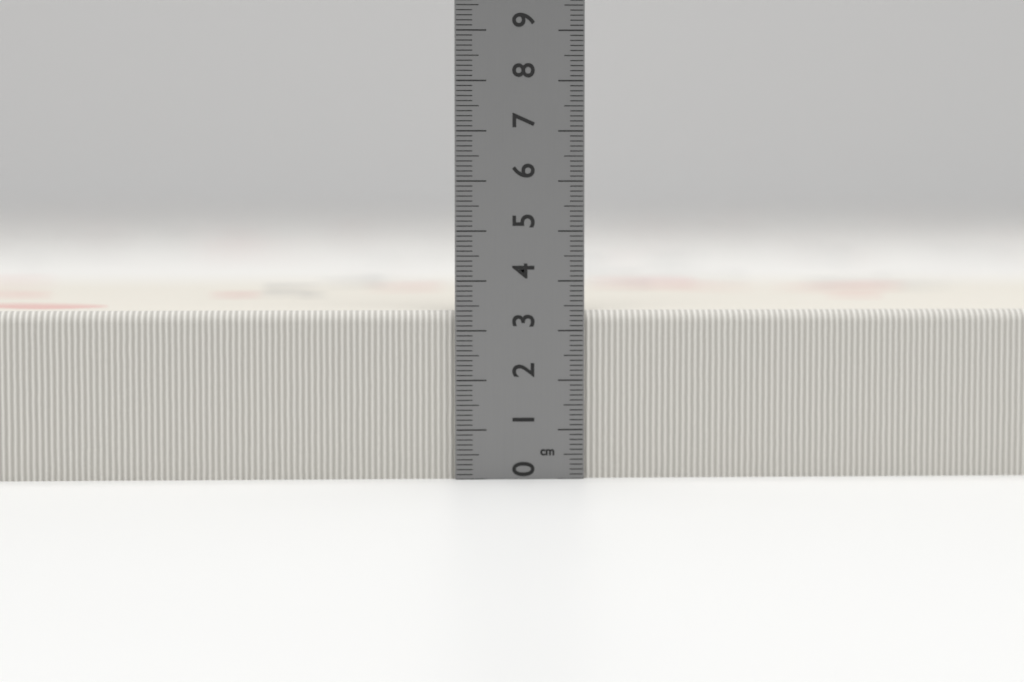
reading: 3.4 cm
